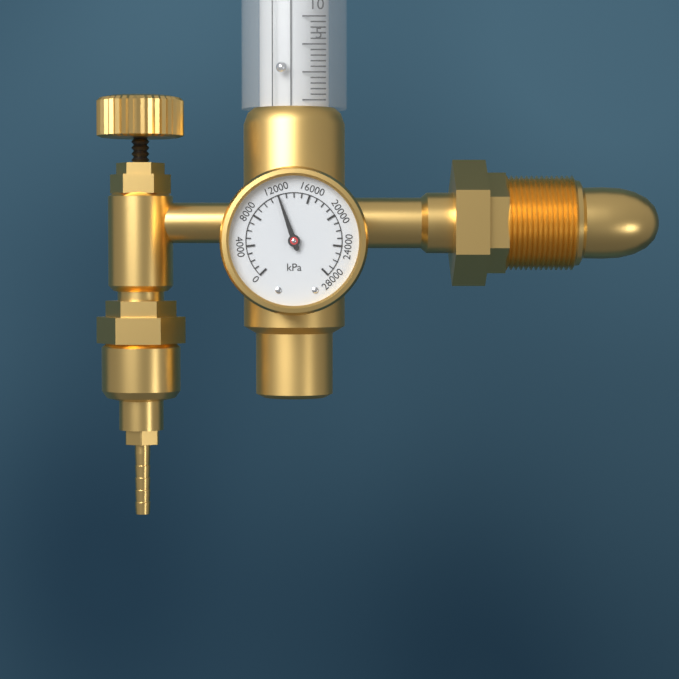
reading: 12000 kPa
